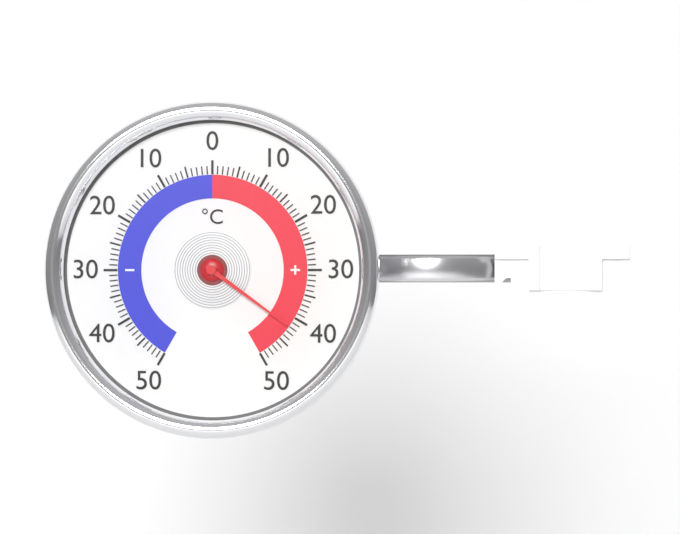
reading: 42 °C
